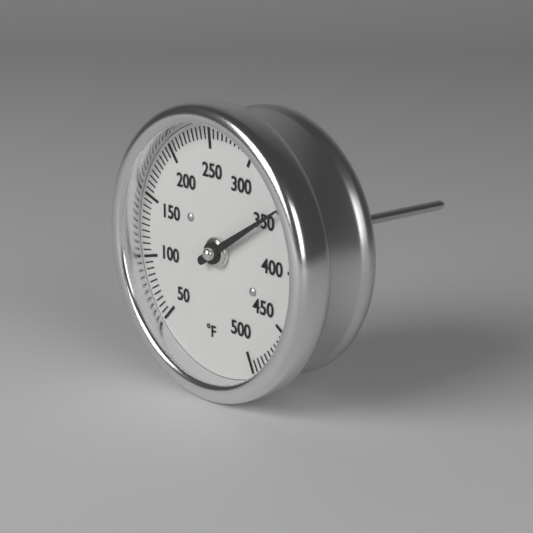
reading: 350 °F
